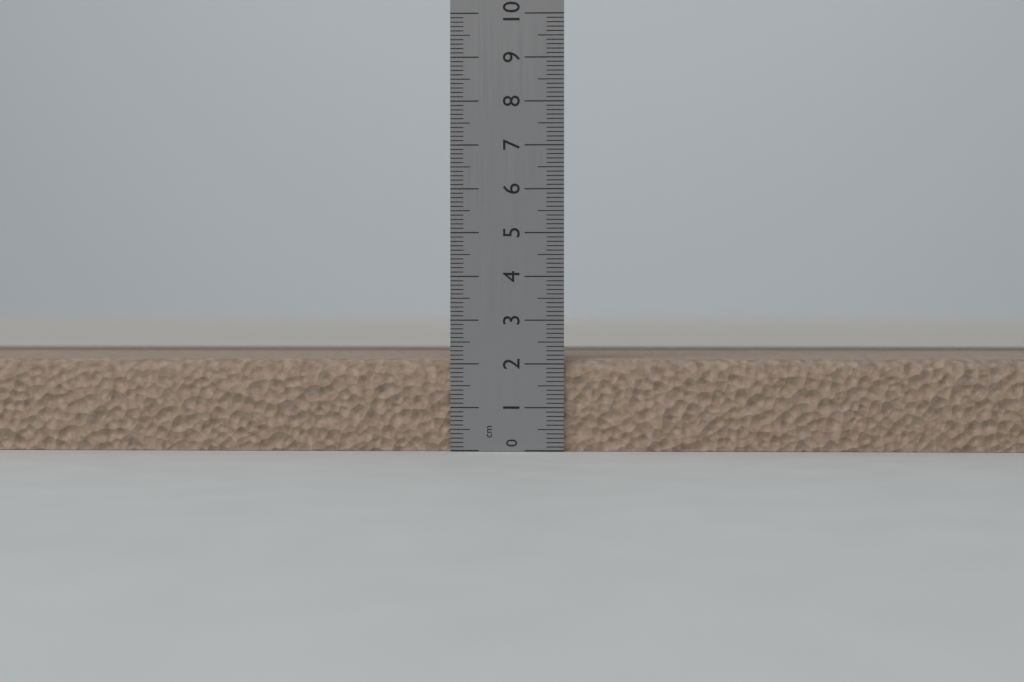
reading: 2.1 cm
